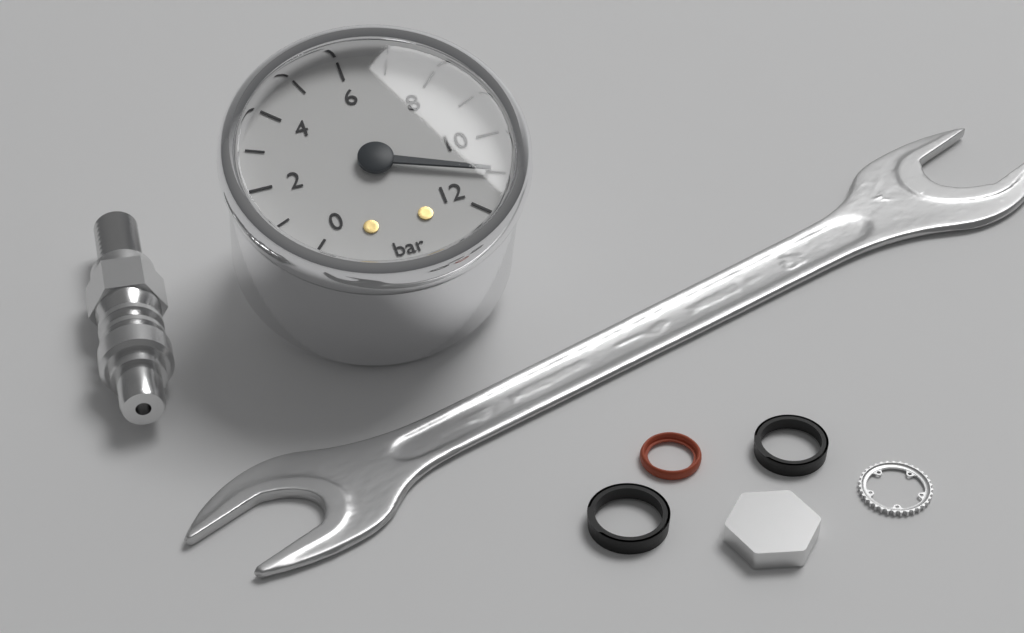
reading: 11 bar
